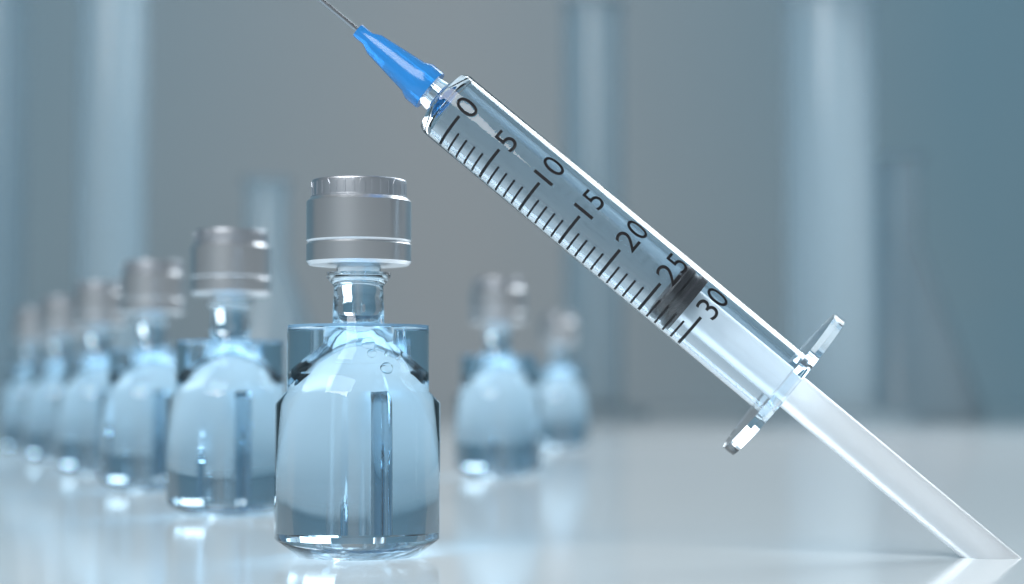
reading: 26 (no unit)
